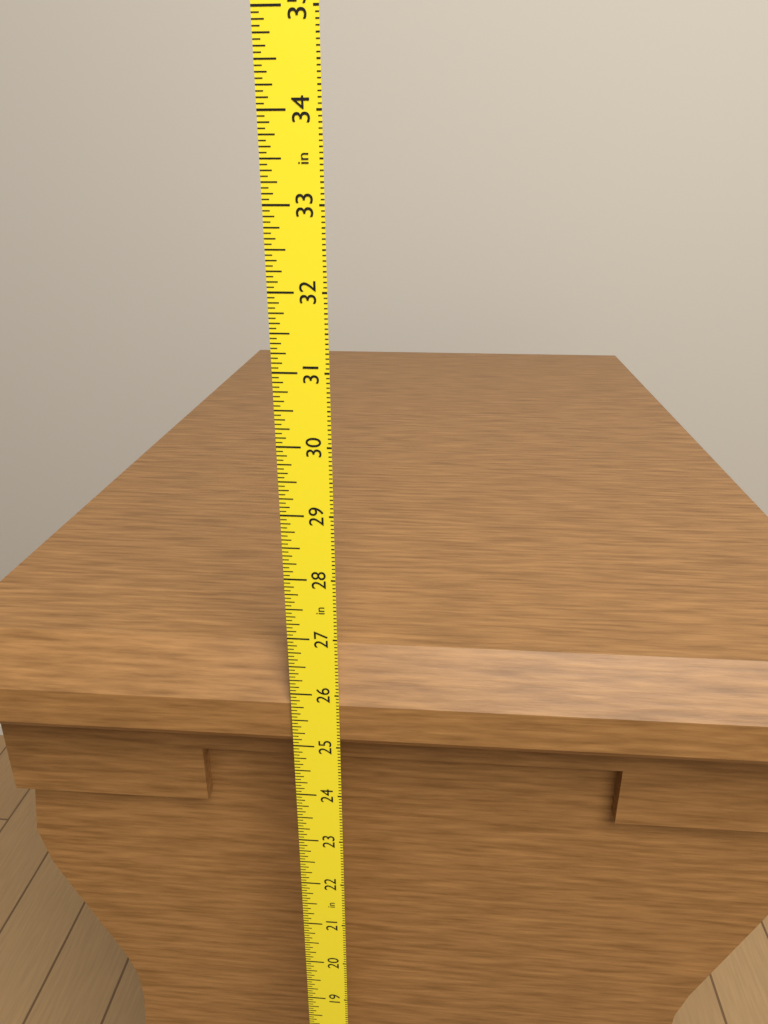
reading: 26.5625 in
